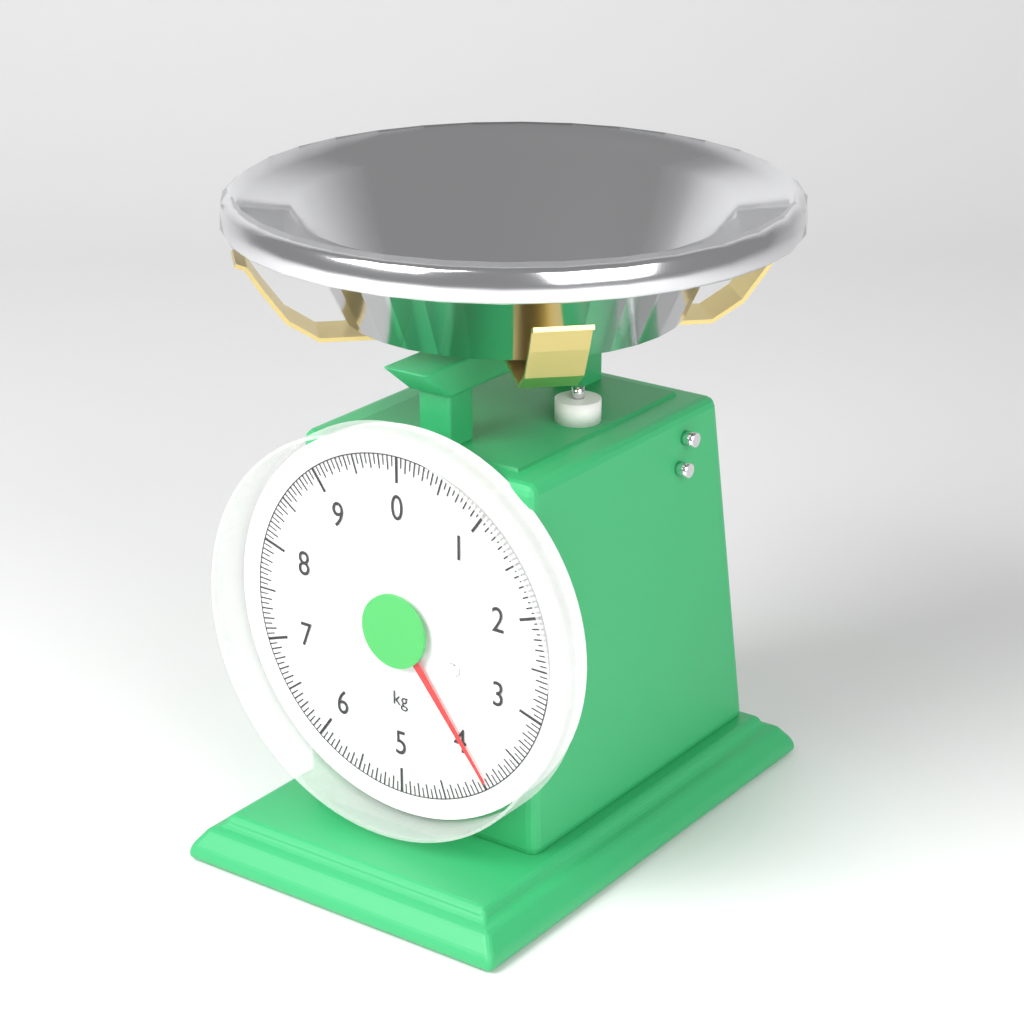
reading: 3.95 kg
